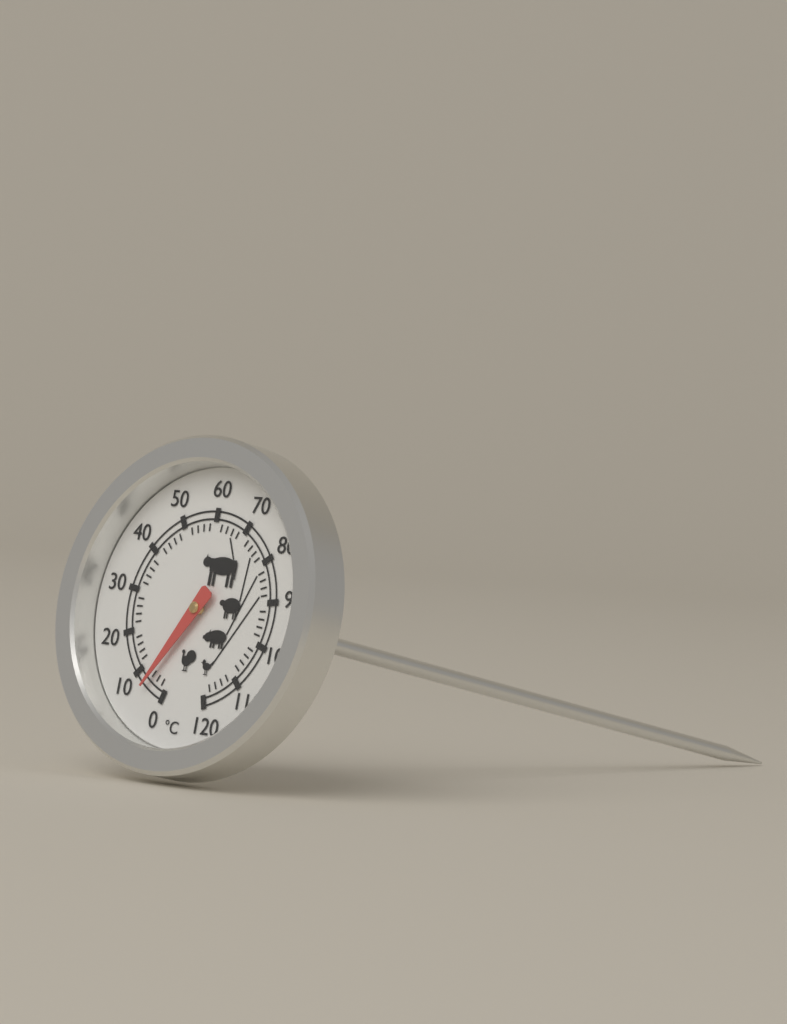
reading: 6 °C
